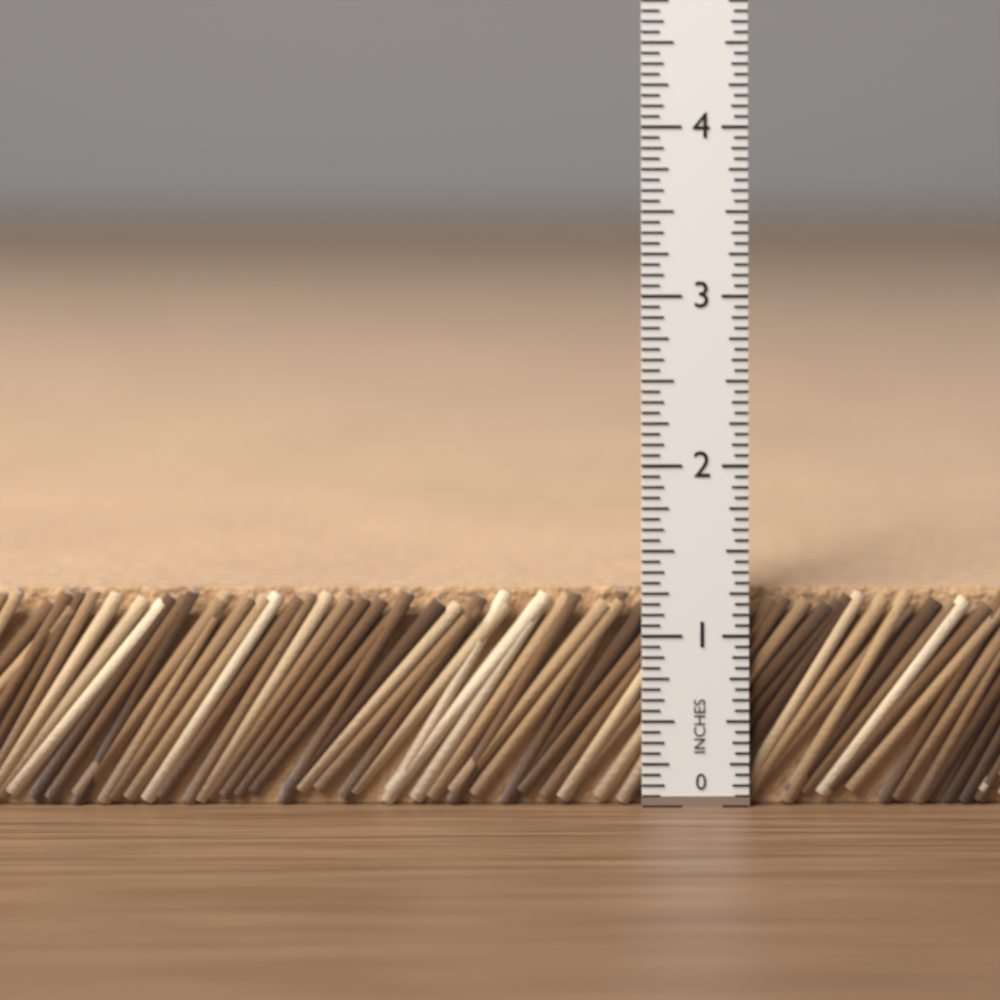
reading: 1.2500 in
